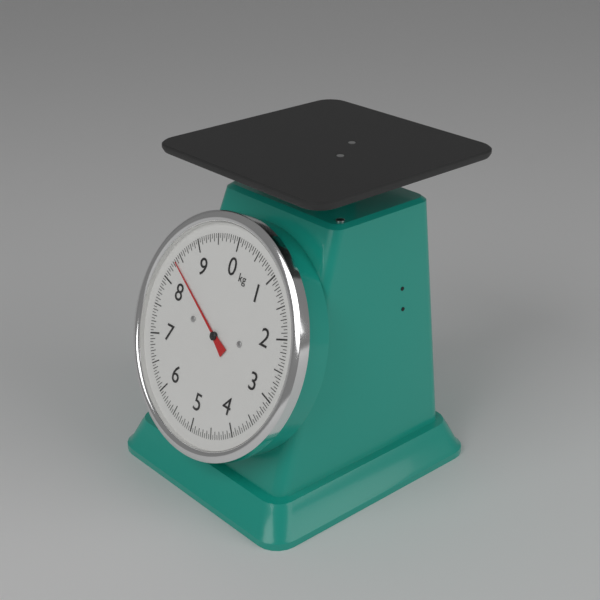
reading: 8.35 kg
